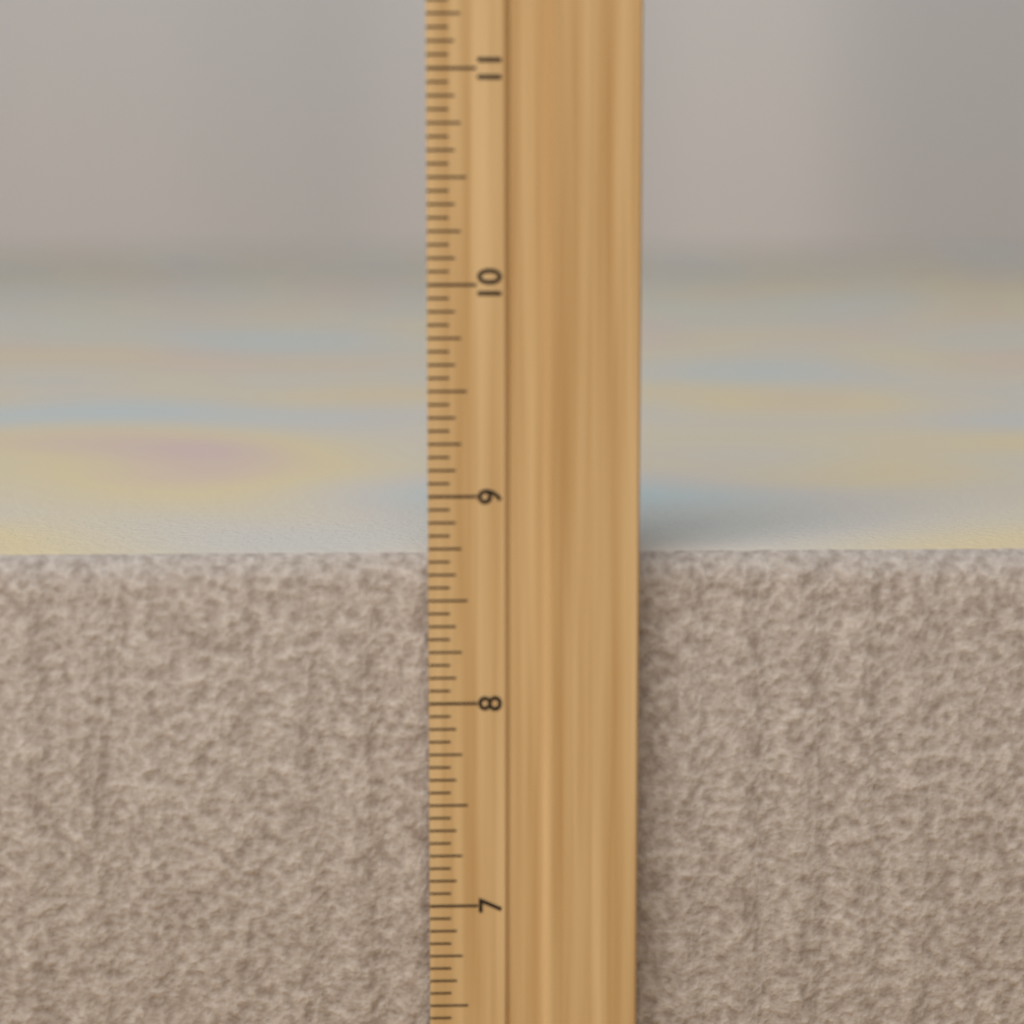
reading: 8.6875 inch
